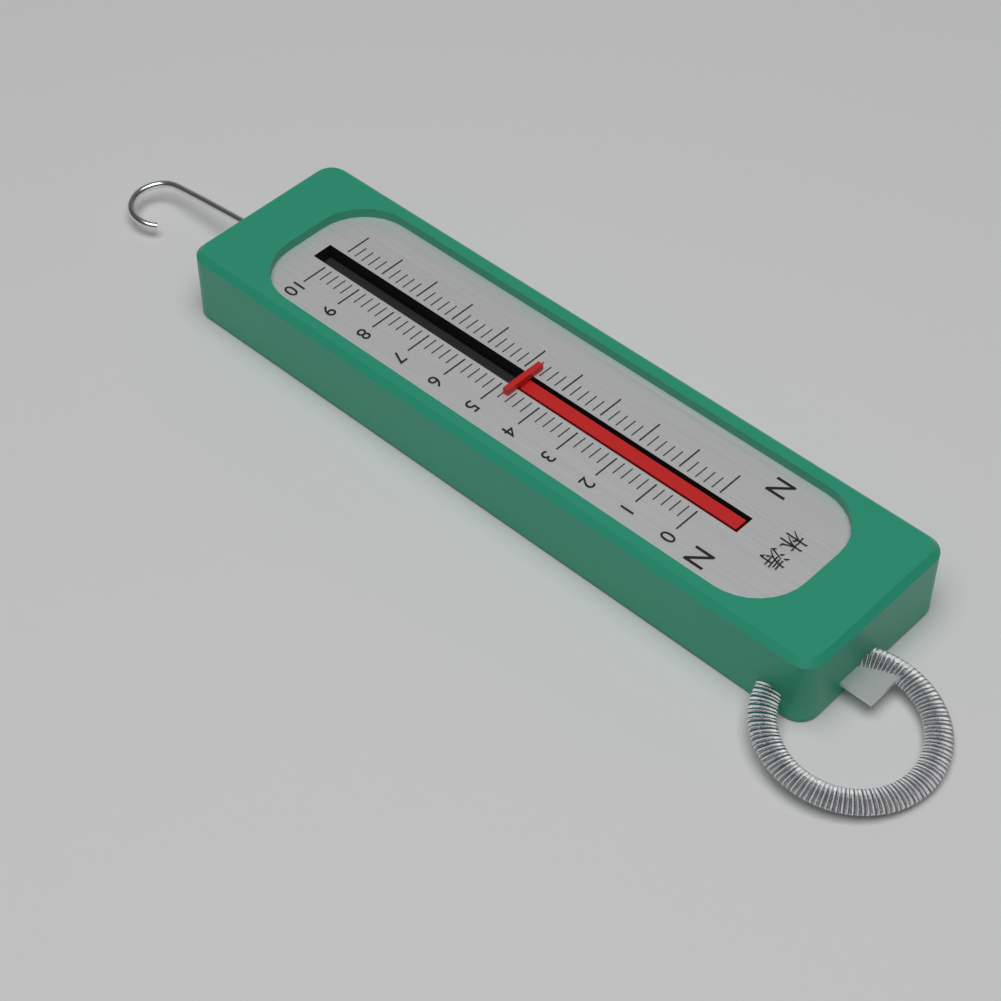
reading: 4.8 N
